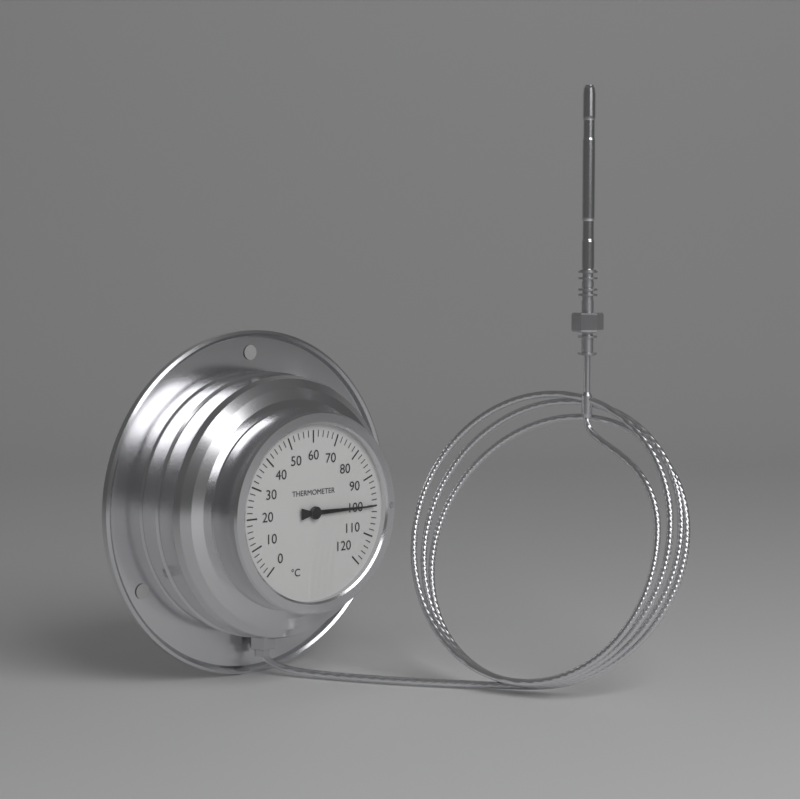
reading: 100 °C
